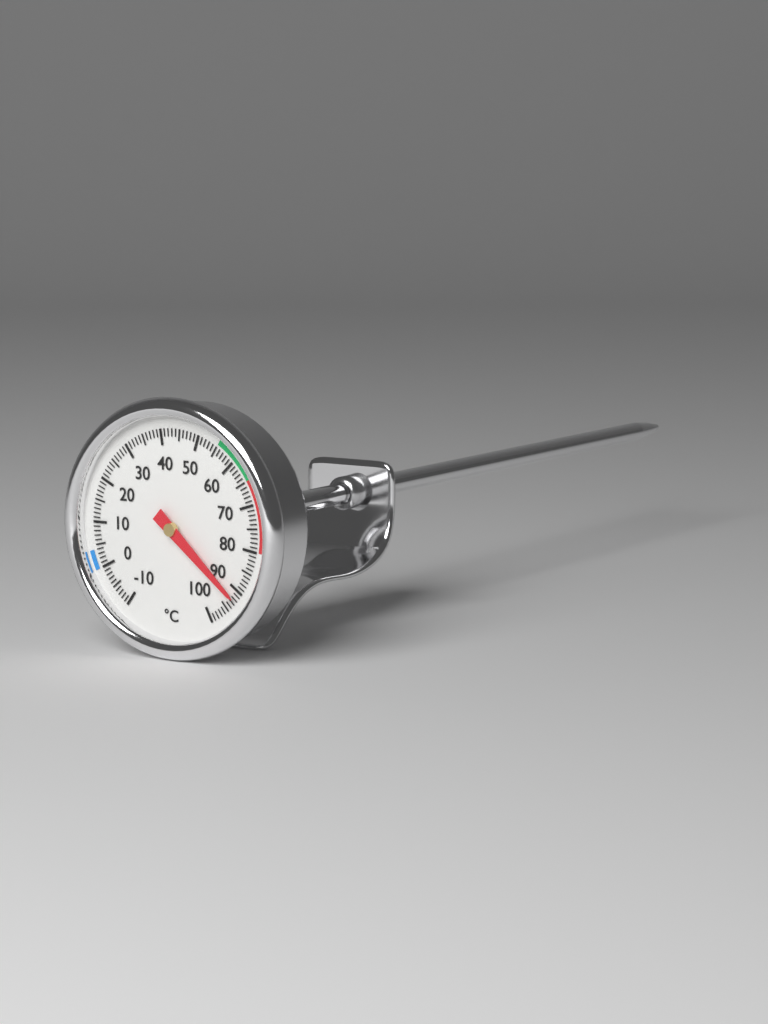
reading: 92 °C
